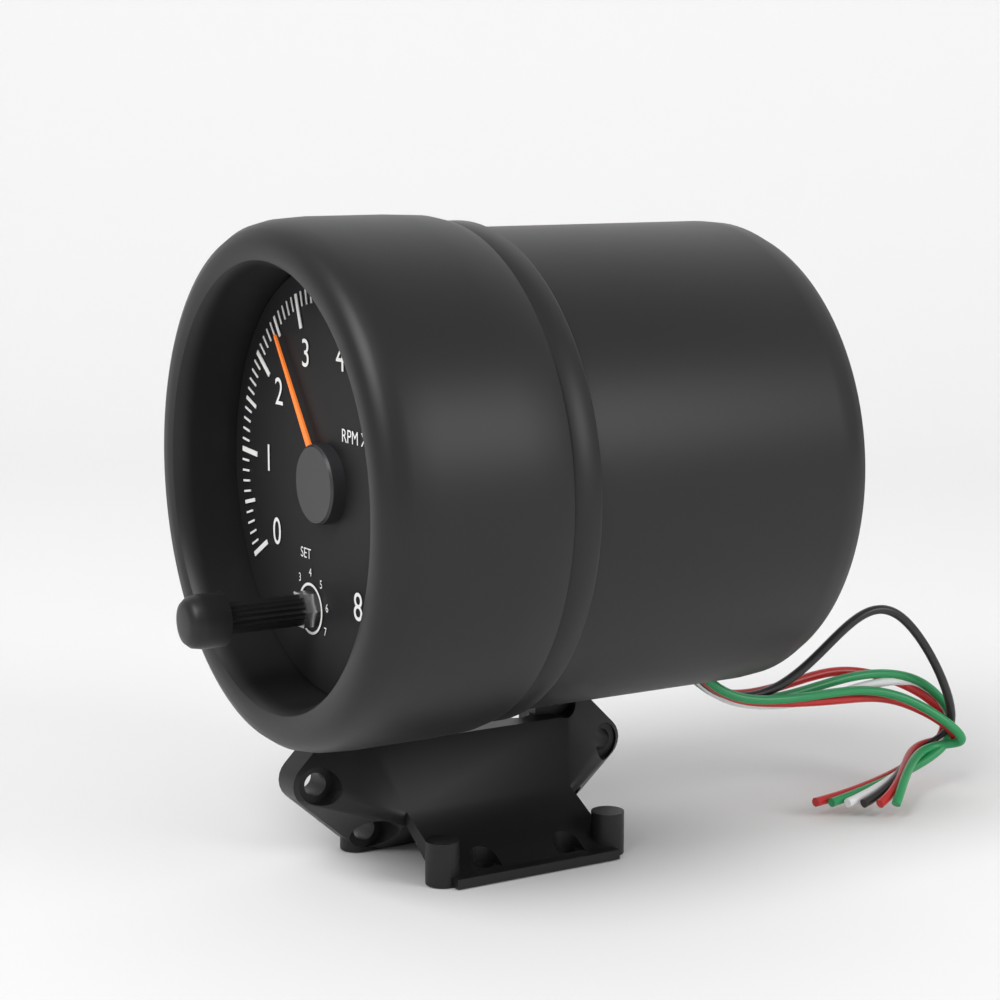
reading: 2.5 RPM x1000
